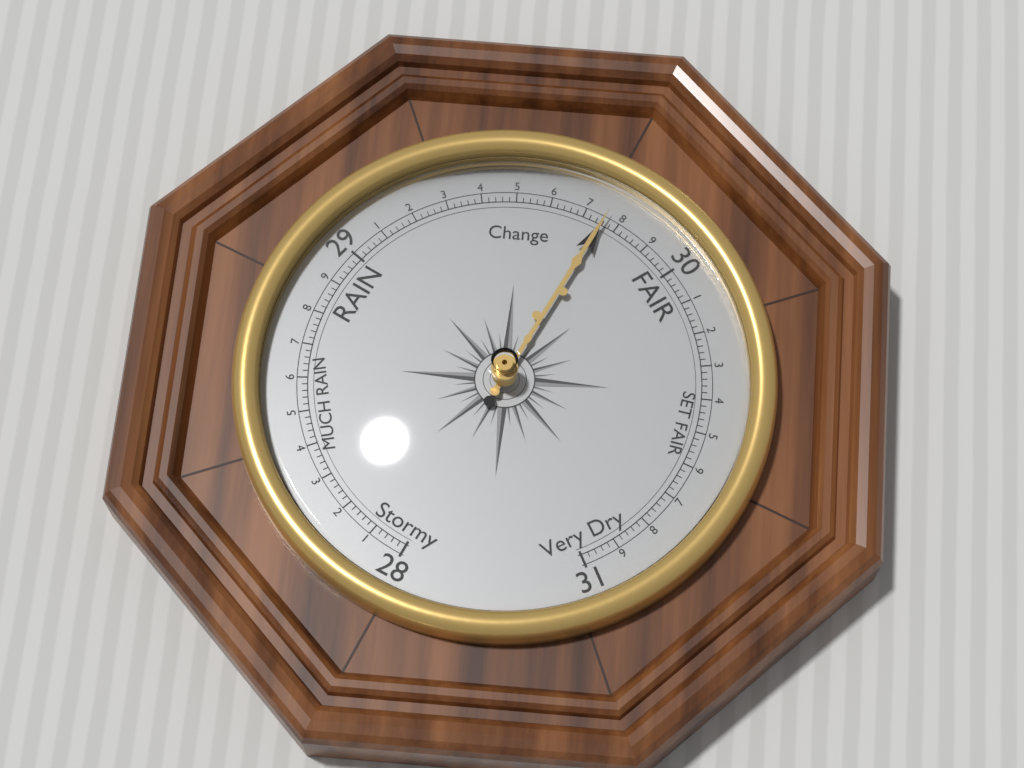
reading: 29.76 (no unit)
